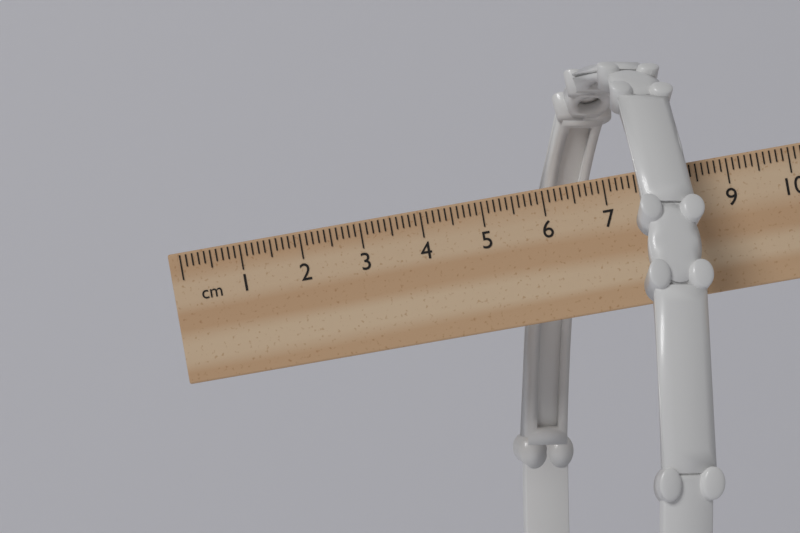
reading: 8.4 cm
